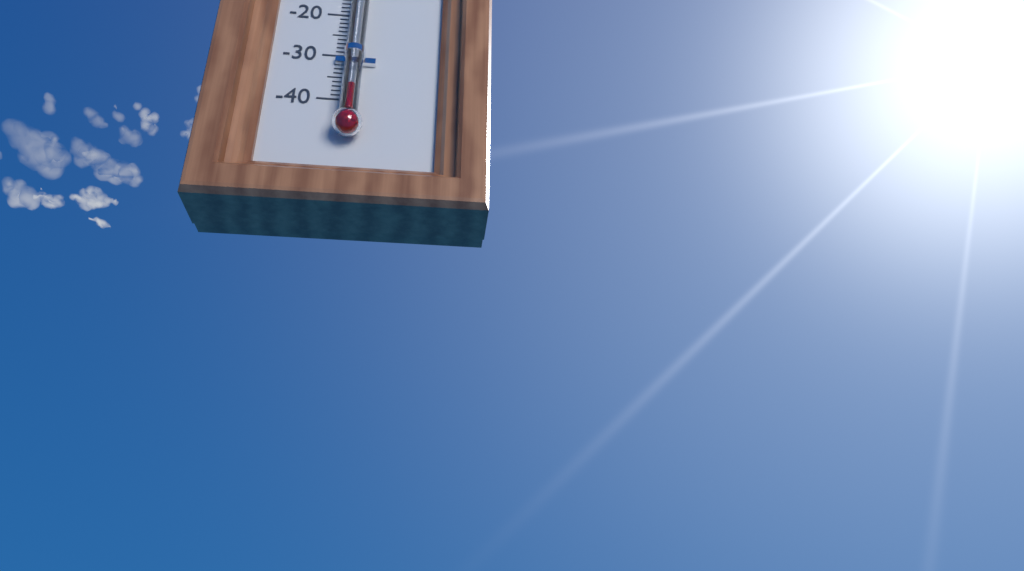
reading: -39 °C
